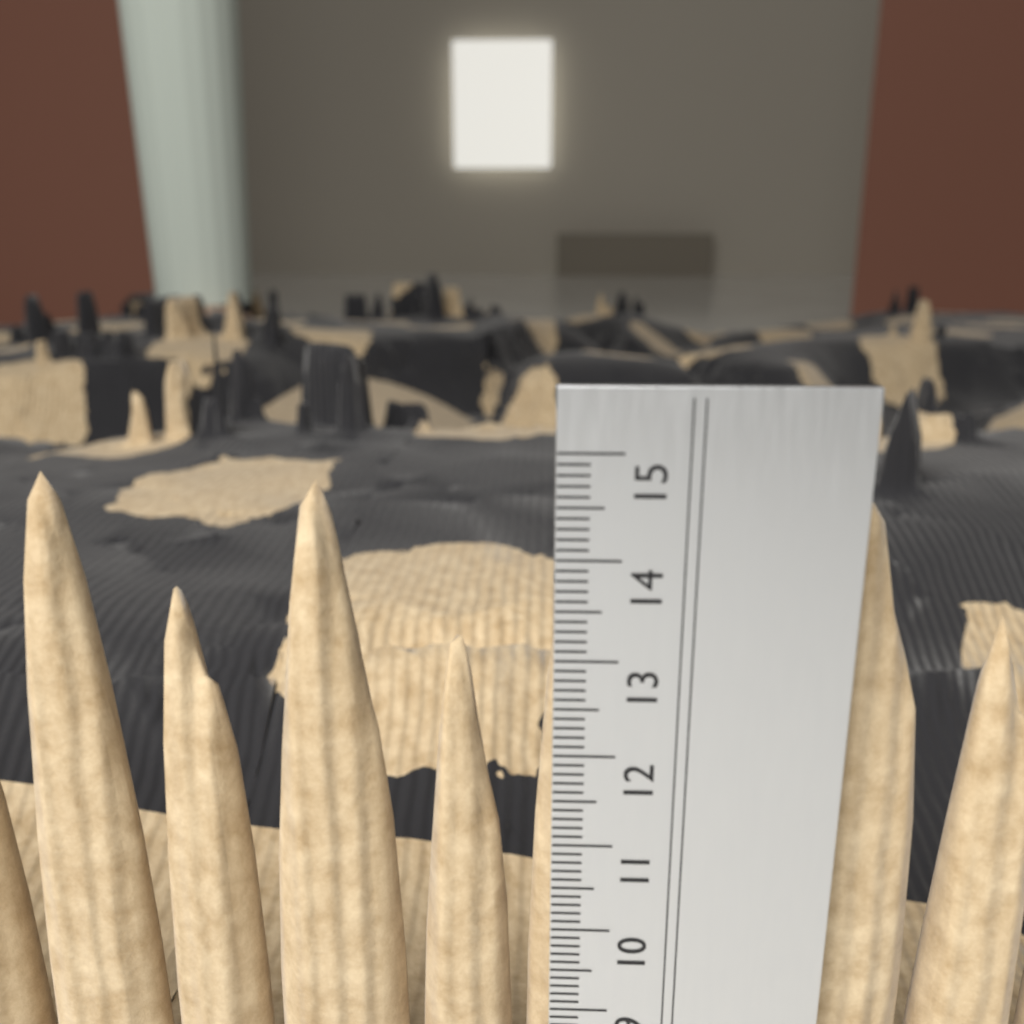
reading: 14.6 cm
